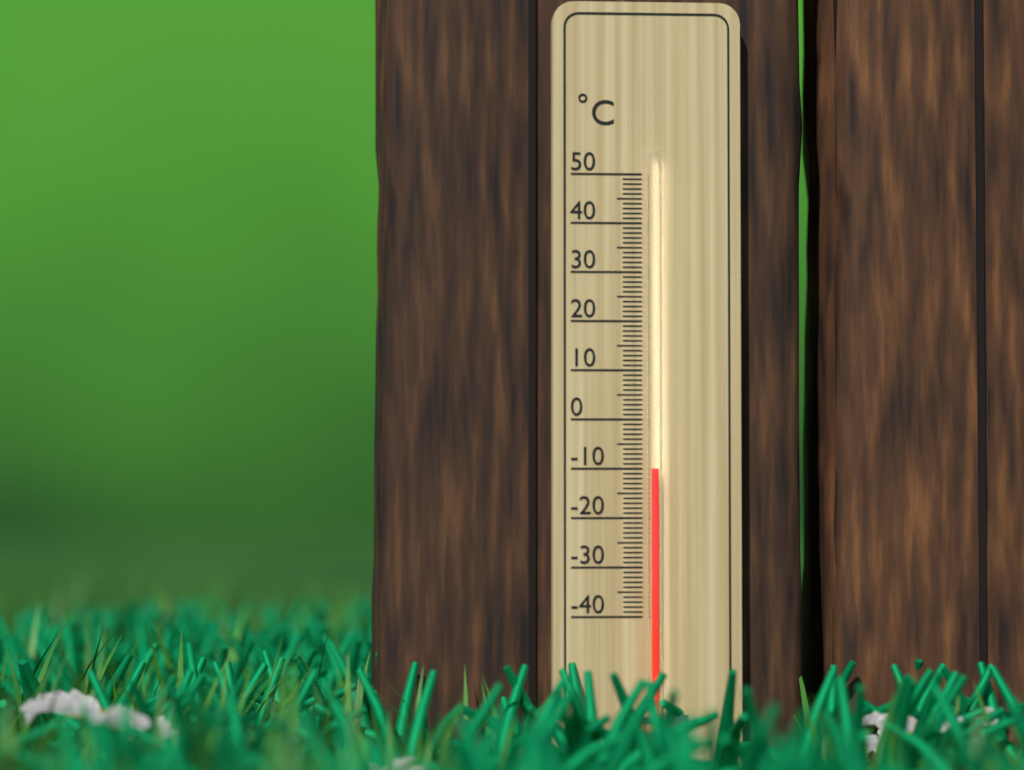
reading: -10 °C
